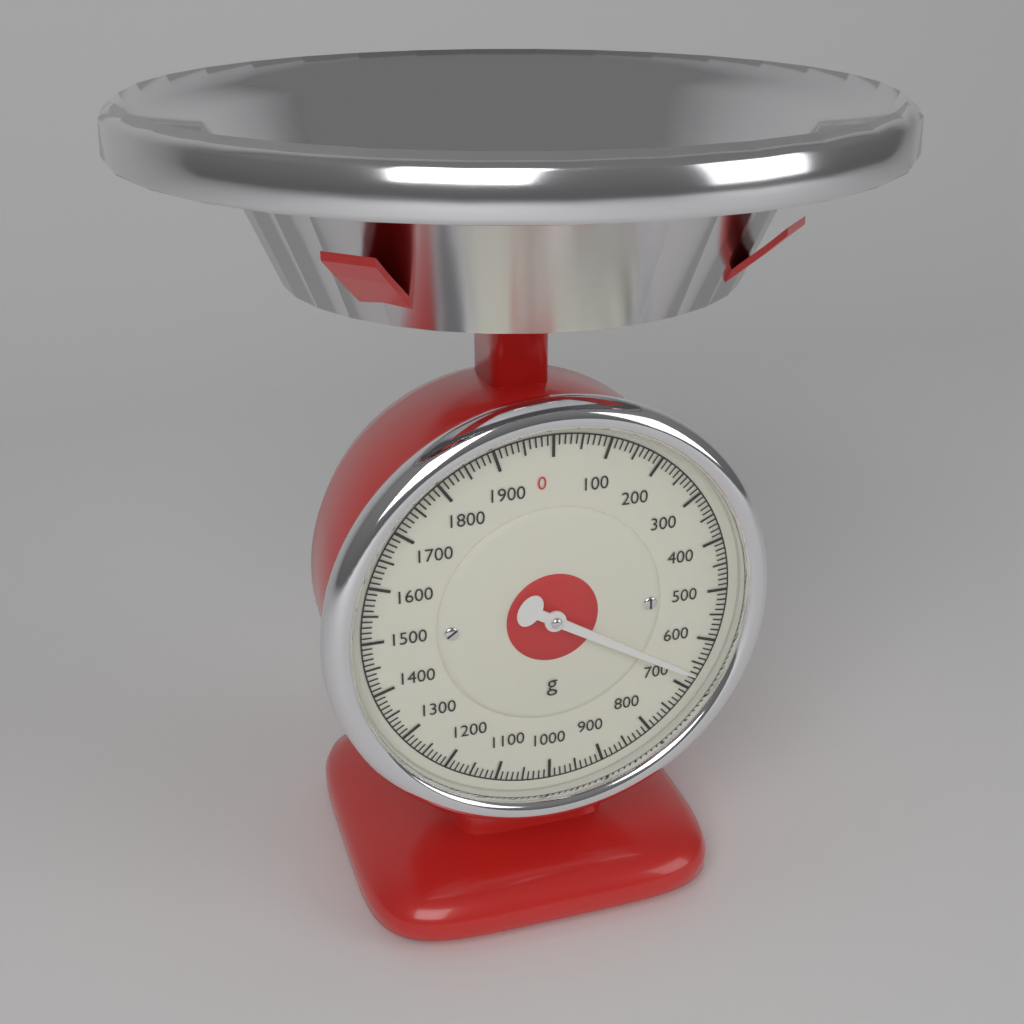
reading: 670 g
